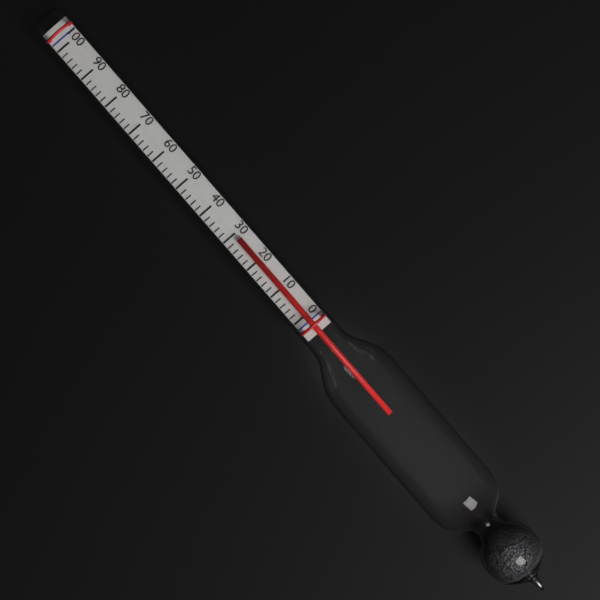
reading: 28 (no unit)
